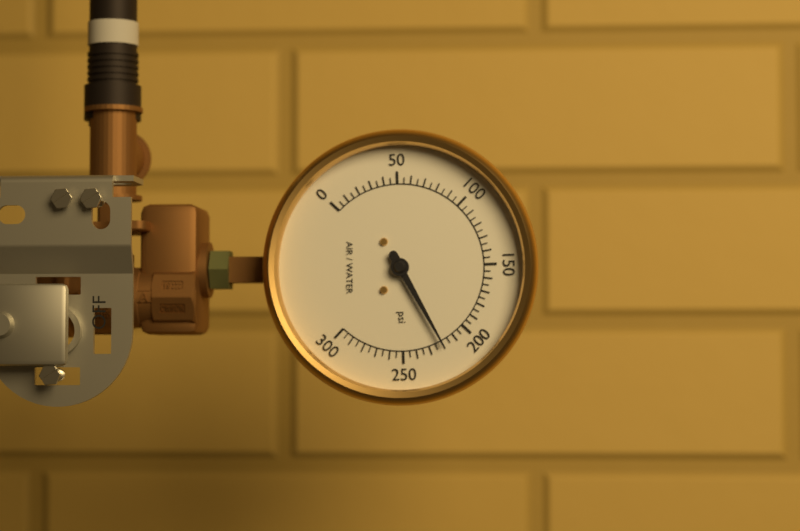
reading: 220 psi
